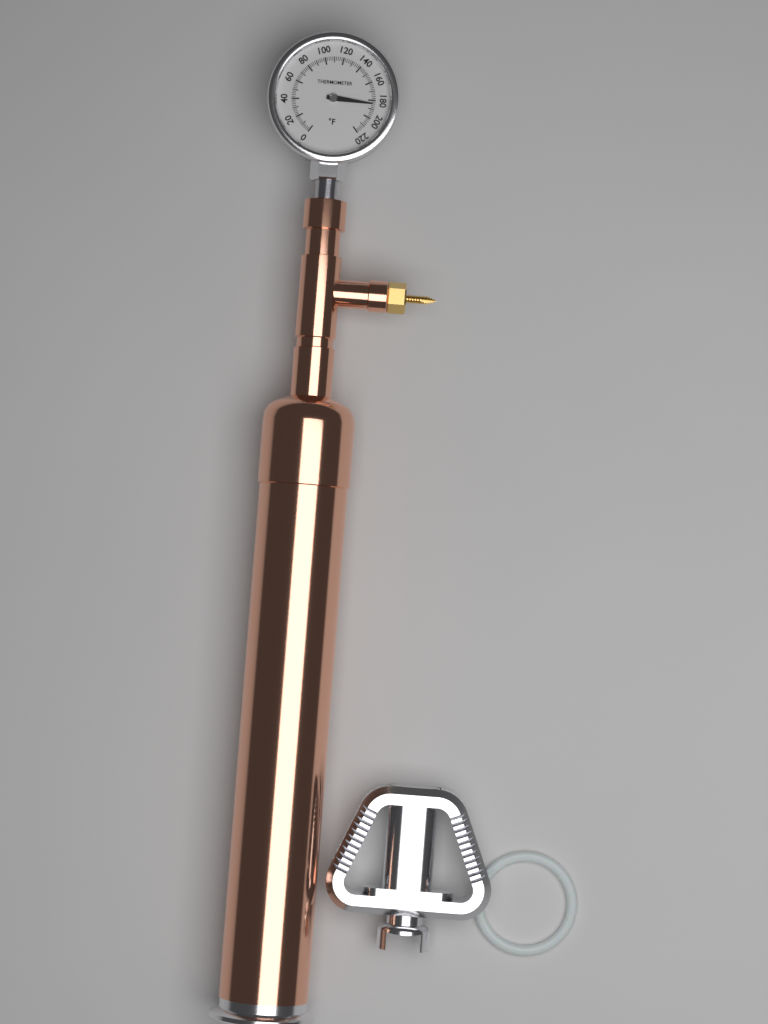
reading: 184 °F
